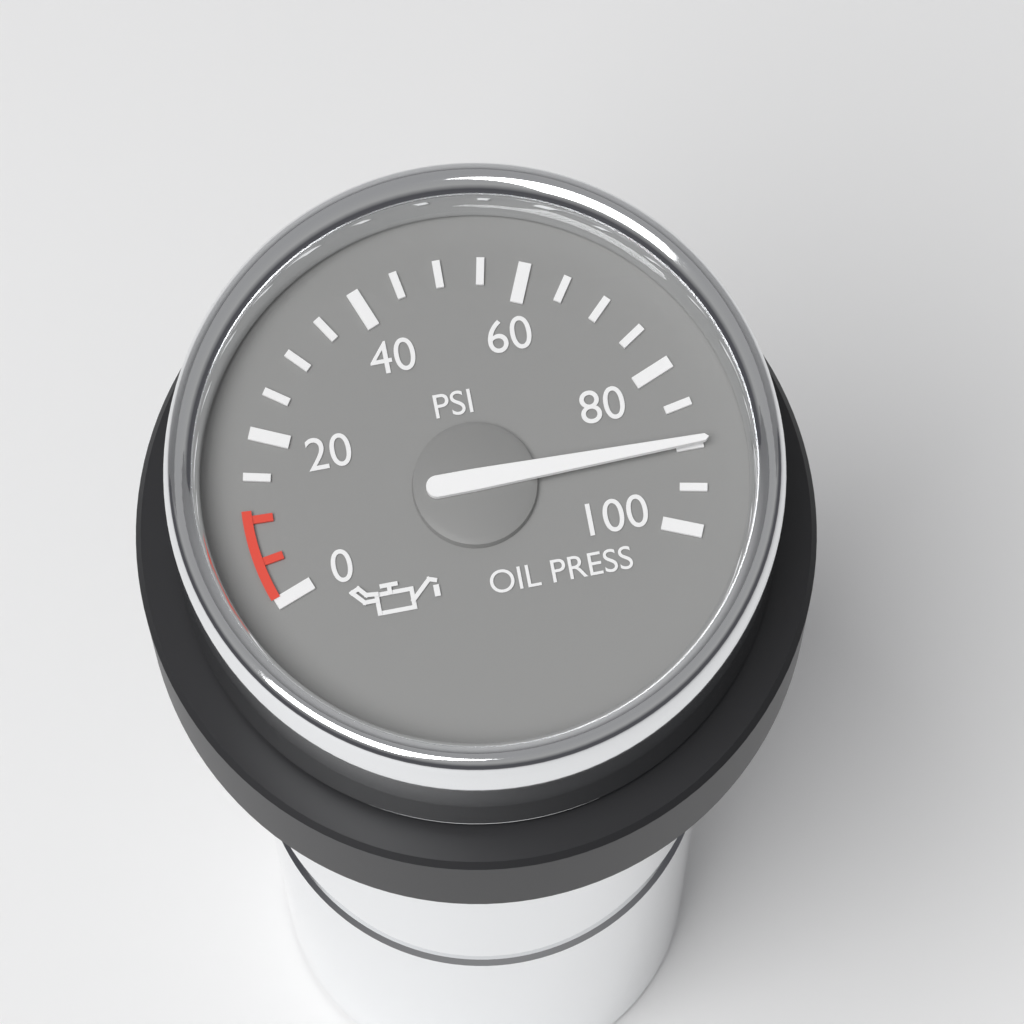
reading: 90 psi
